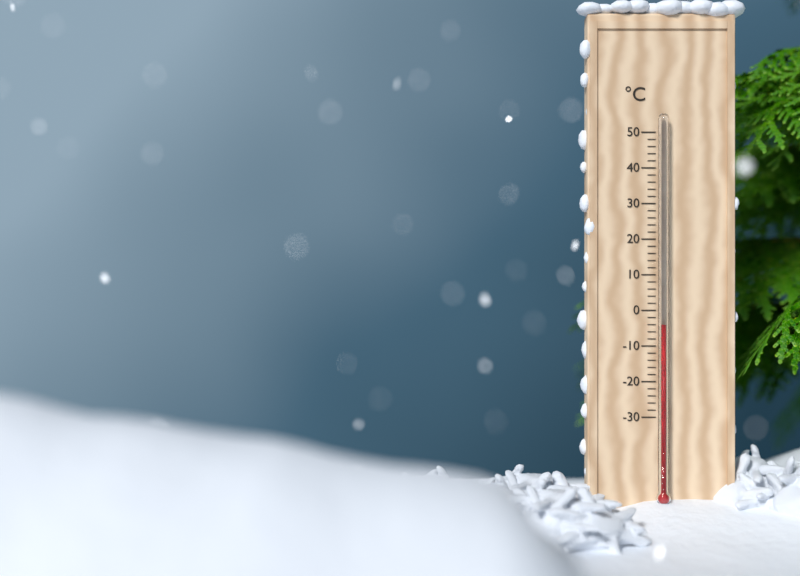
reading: -4 °C
